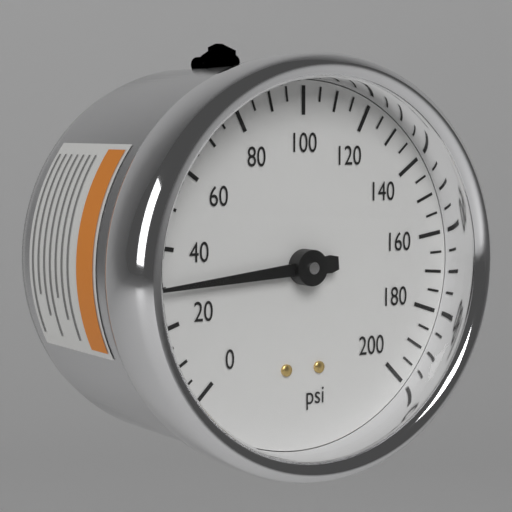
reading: 30 psi
